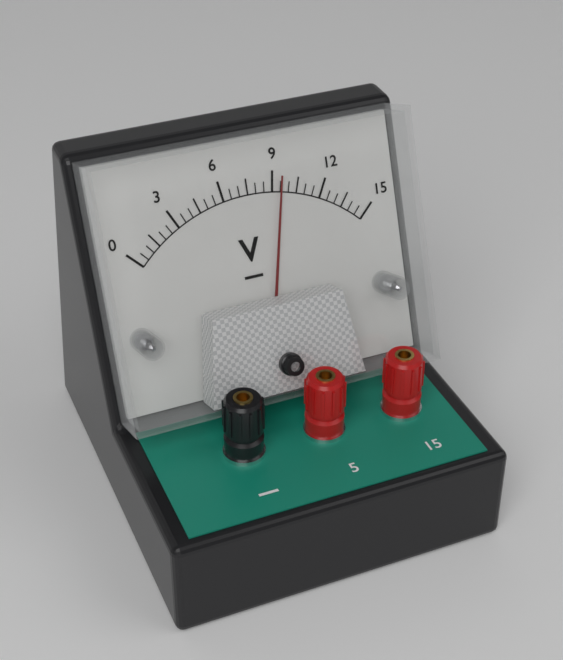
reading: 9.5 V
